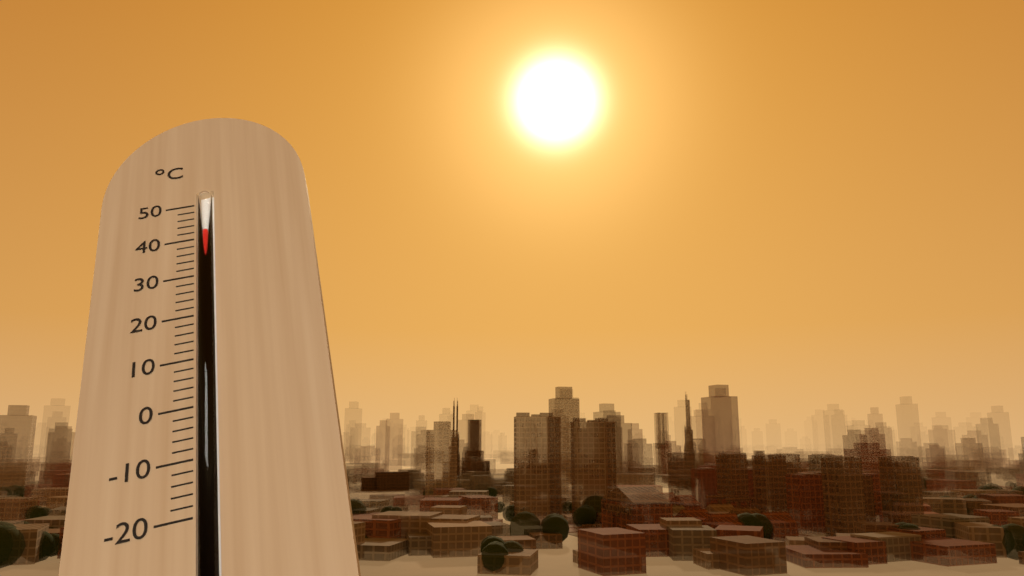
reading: 42 °C
